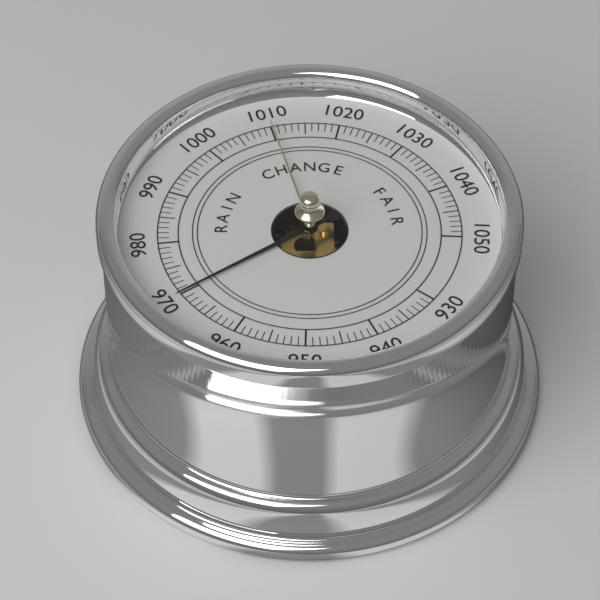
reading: 970 (no unit)
